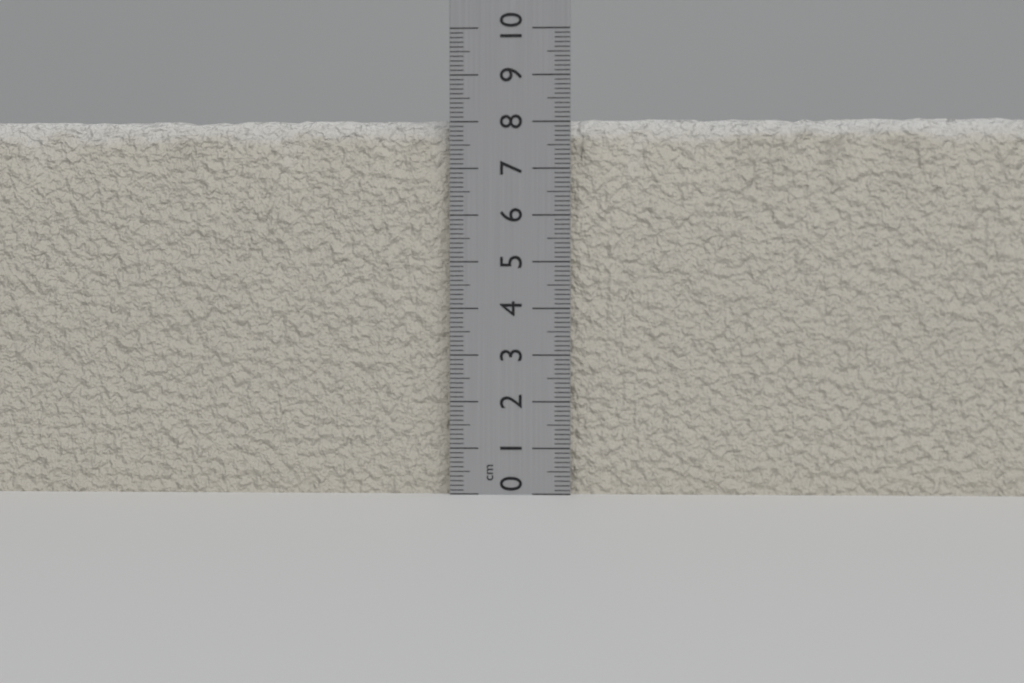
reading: 8.1 cm
